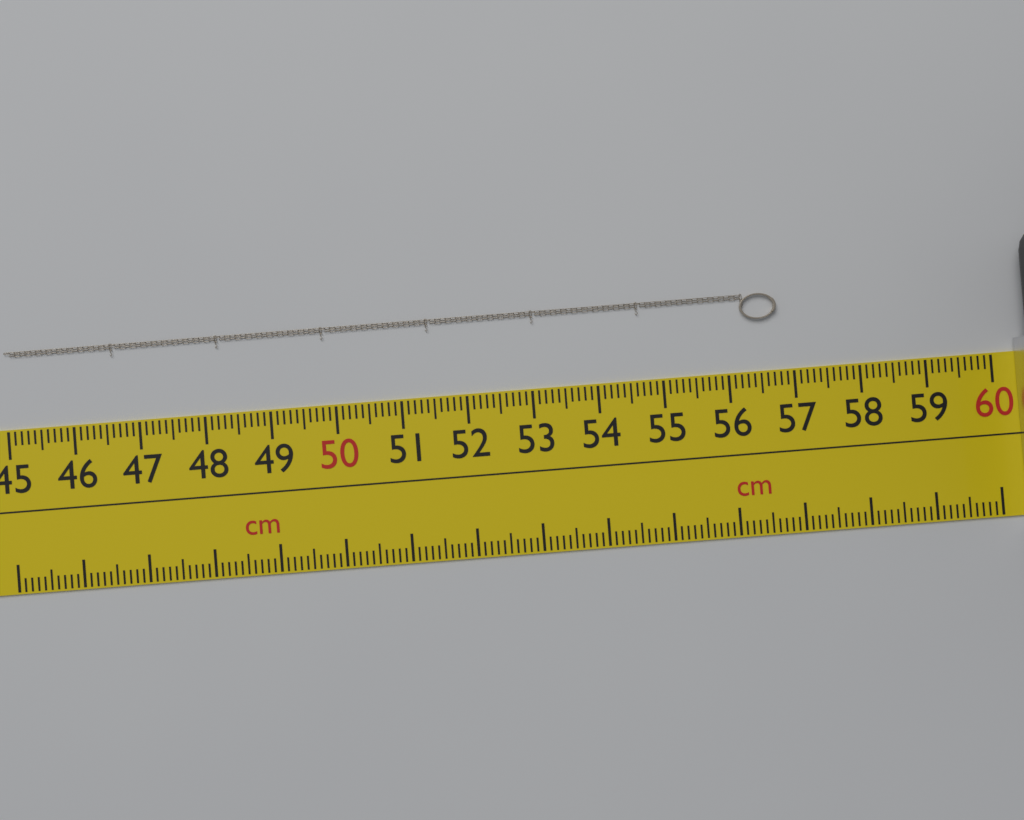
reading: 56.8 cm
